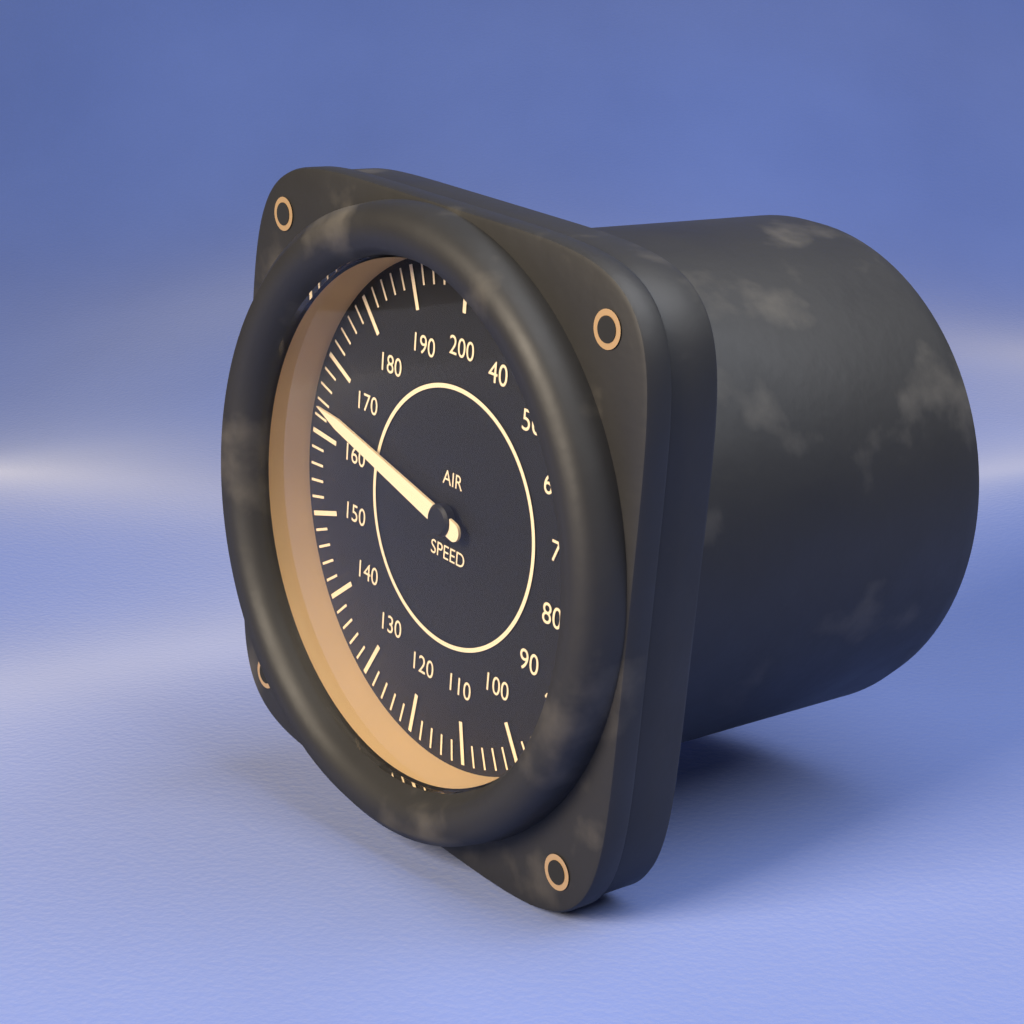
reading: 164 (no unit)
